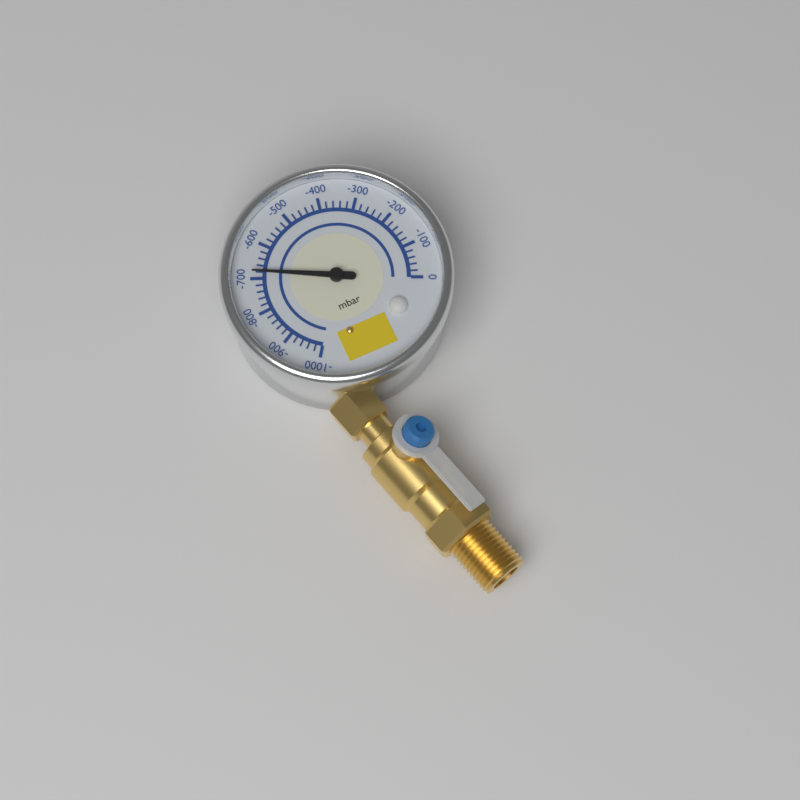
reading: -680 mbar
